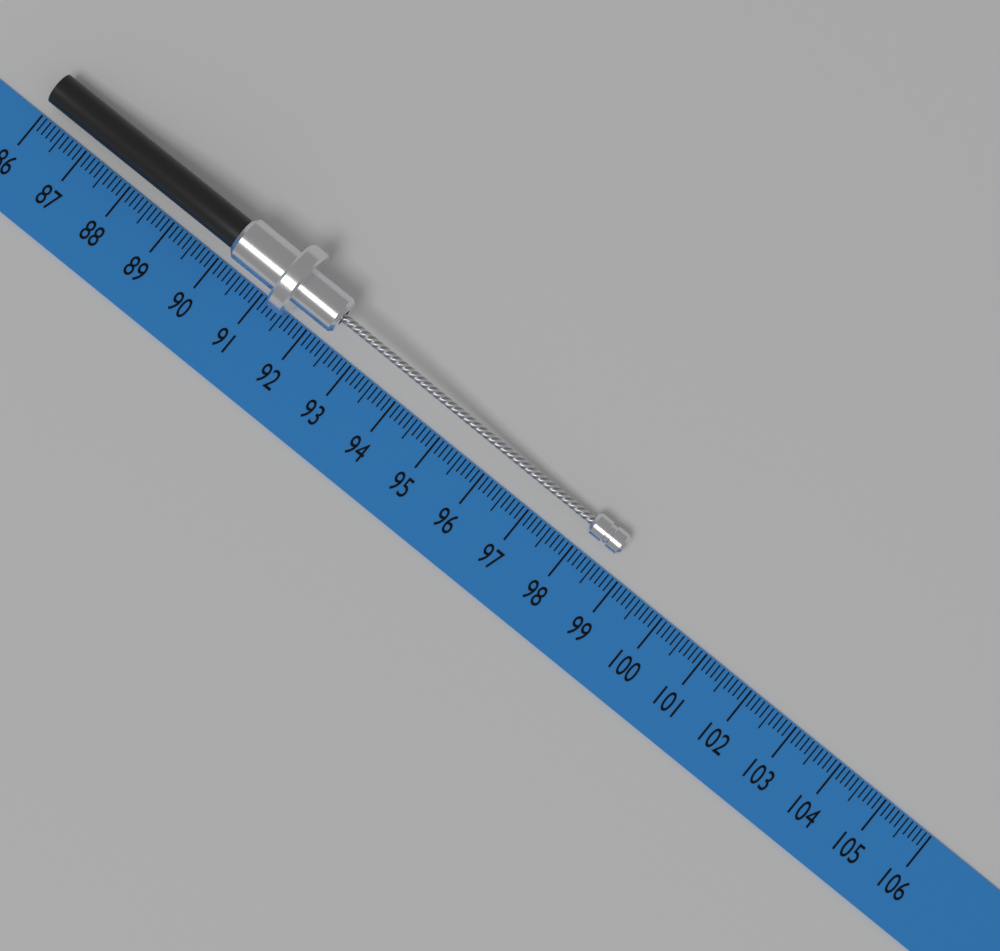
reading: 98.7 (no unit)
